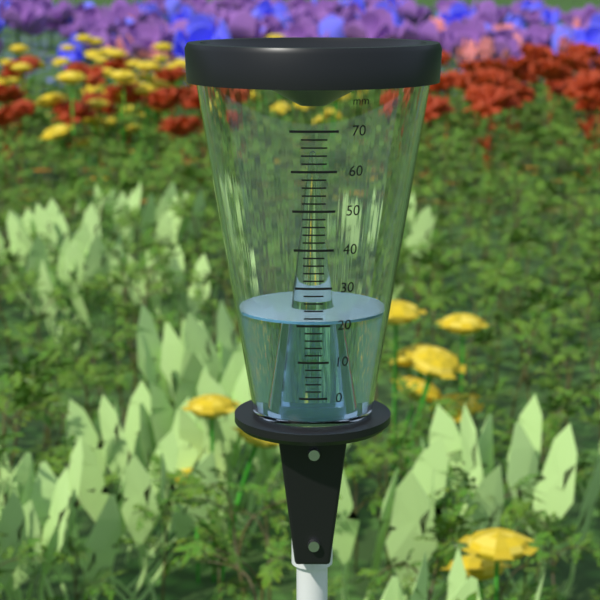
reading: 21 mm
